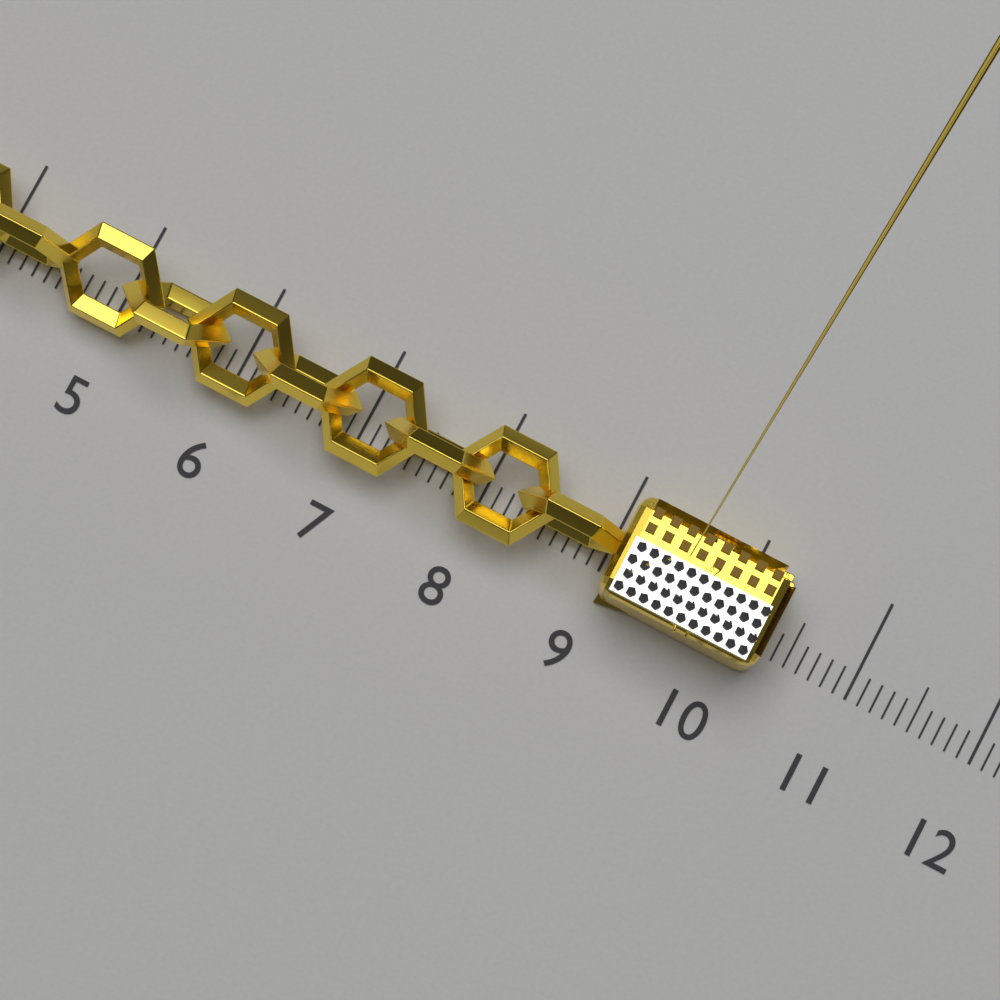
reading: 10.3 (no unit)
